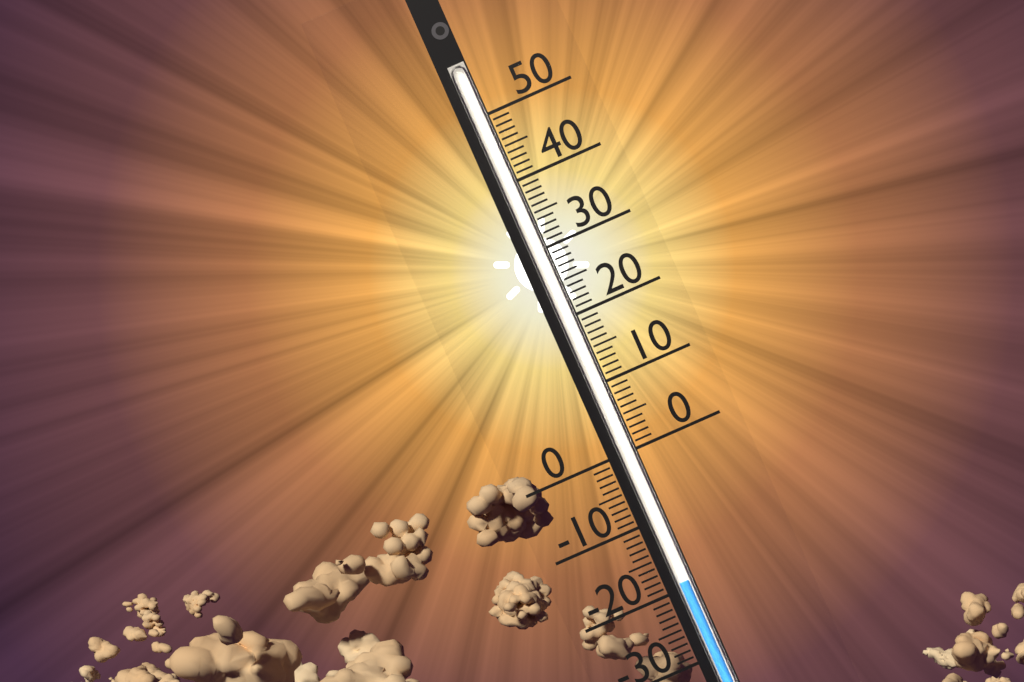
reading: -19 (no unit)
